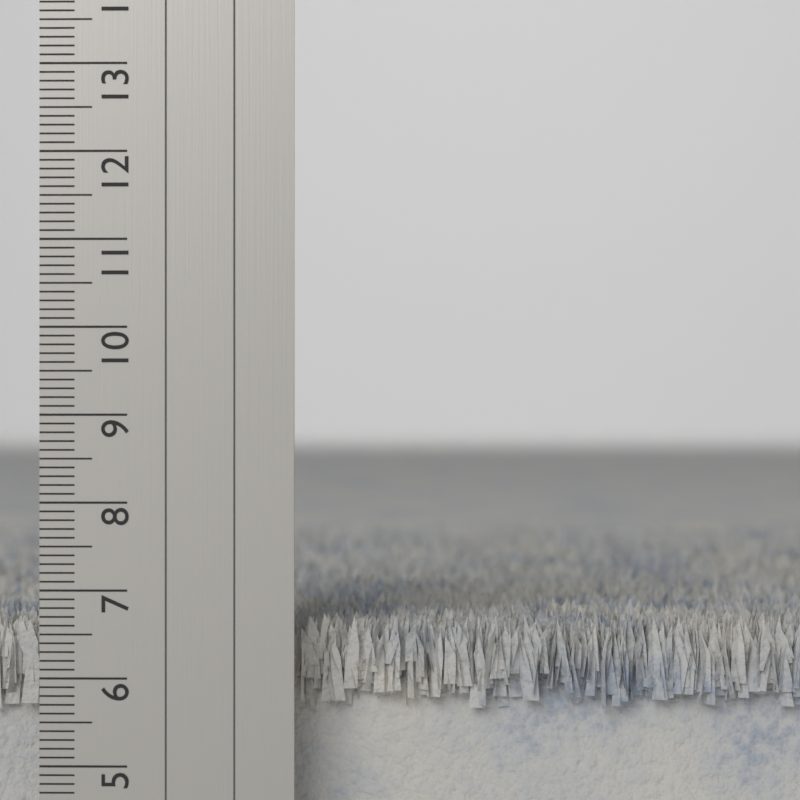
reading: 6.7 cm
